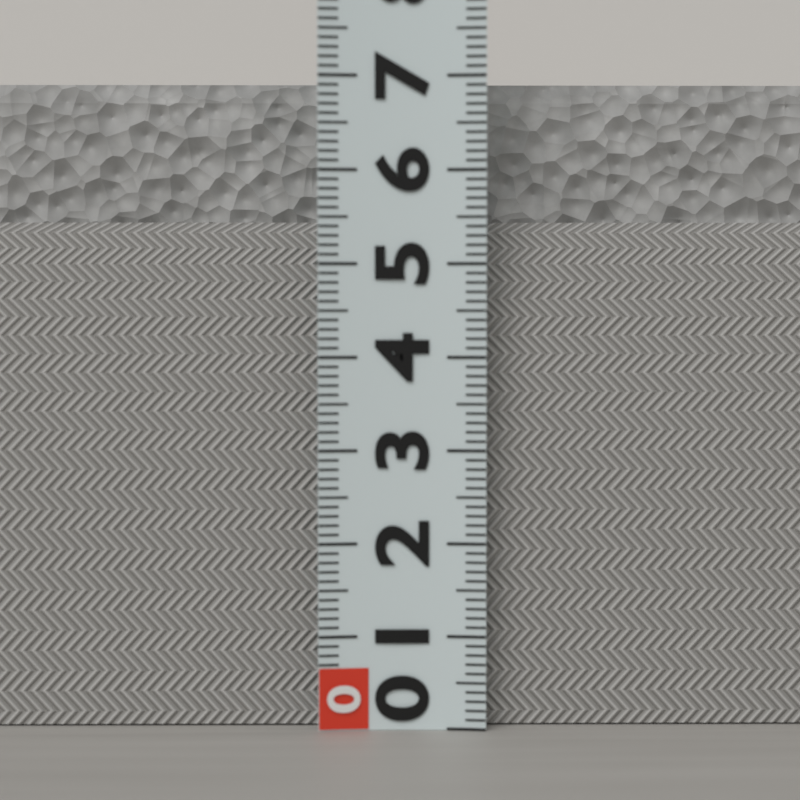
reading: 7.0 (no unit)
